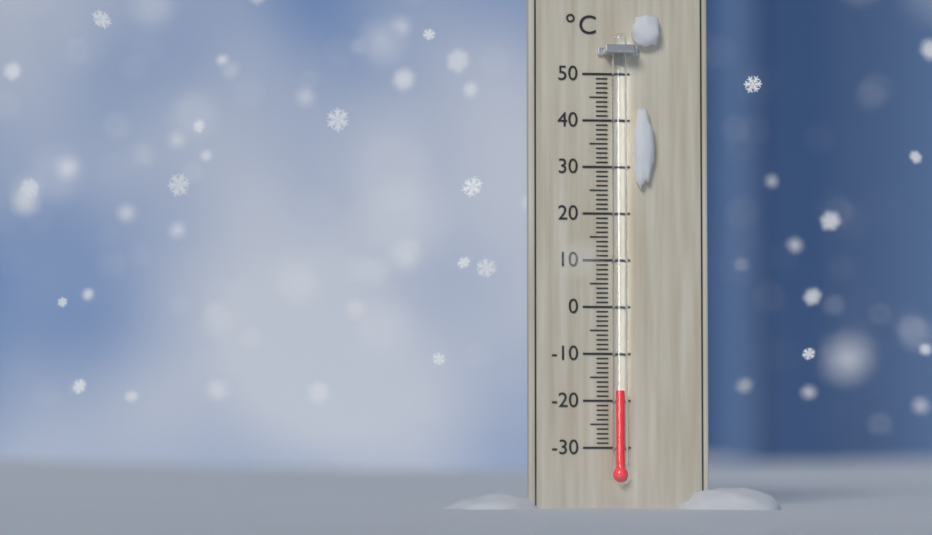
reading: -18 °C
